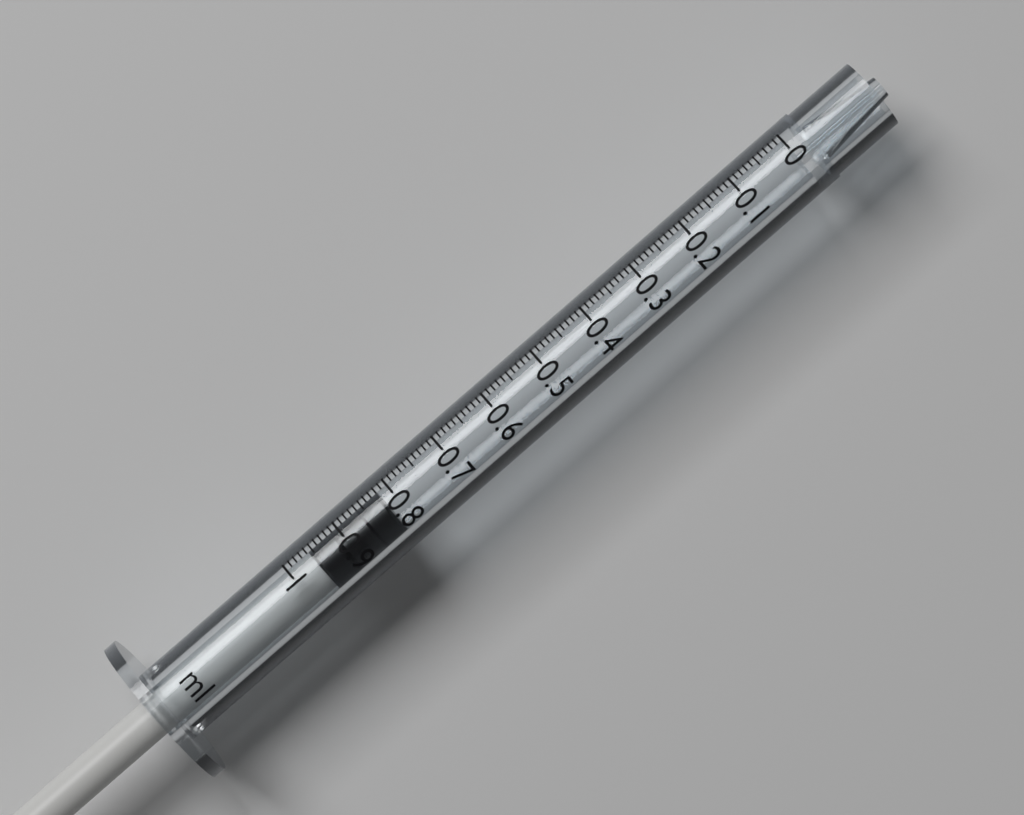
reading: 0.82 ml
